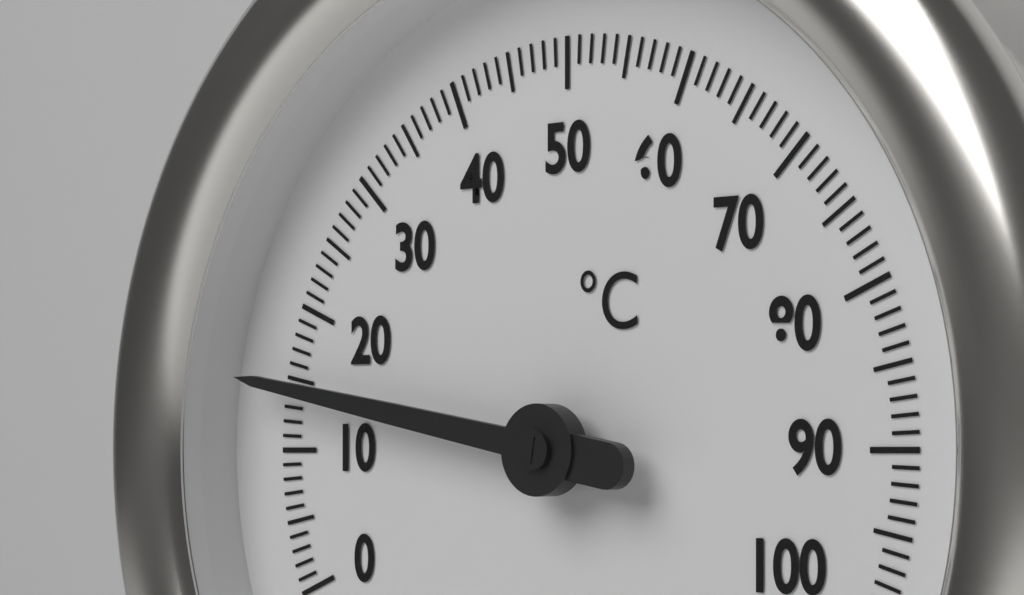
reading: 14.5 °C
